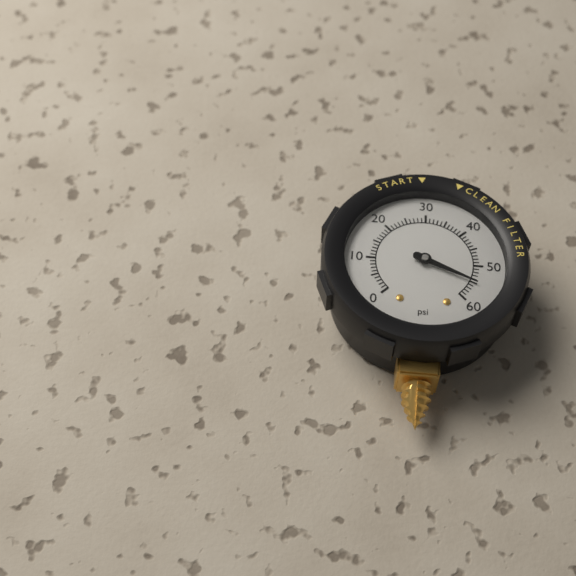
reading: 55 psi
